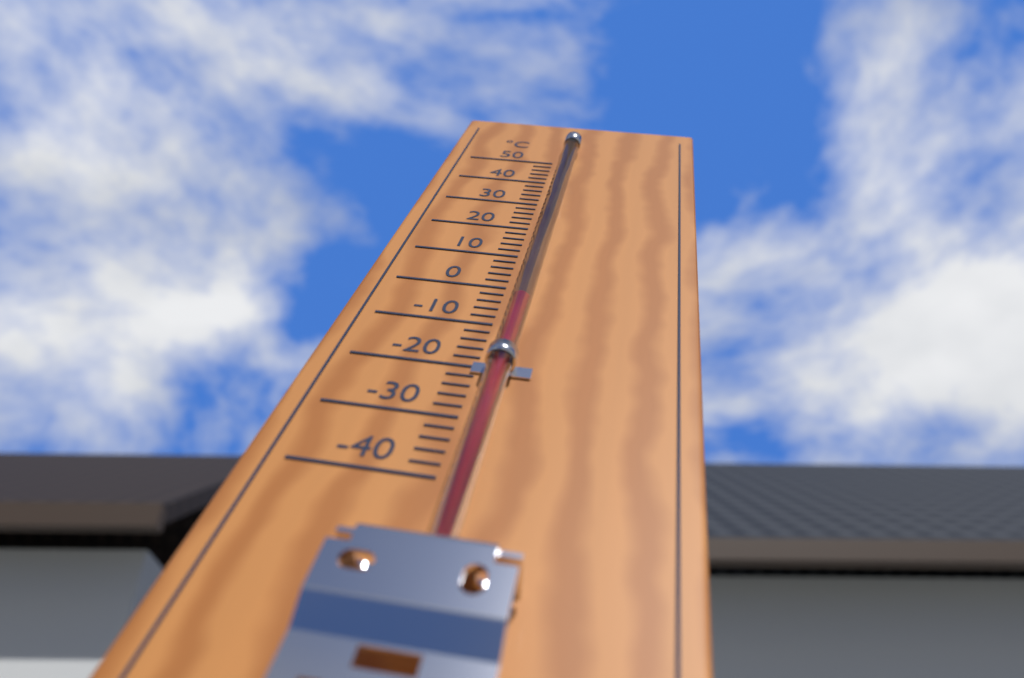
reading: -6 °C
